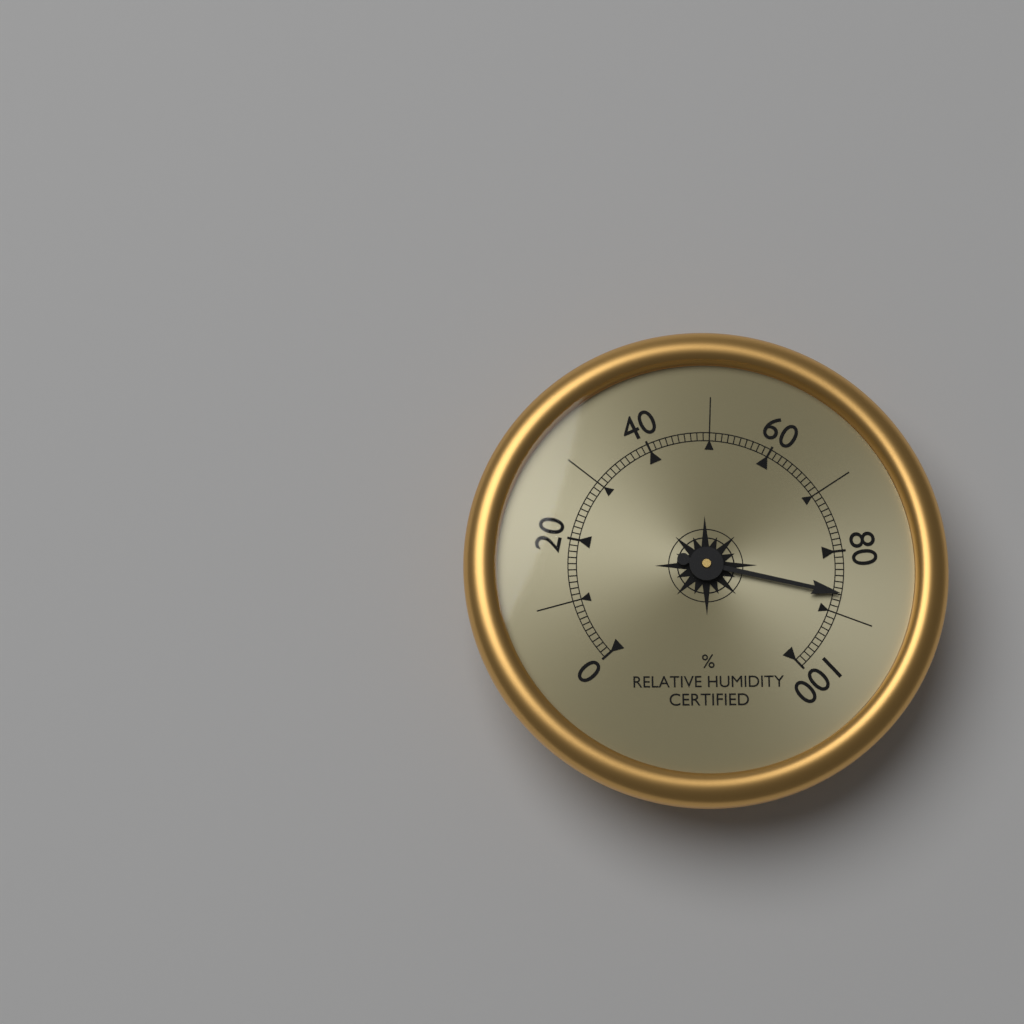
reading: 87 %
